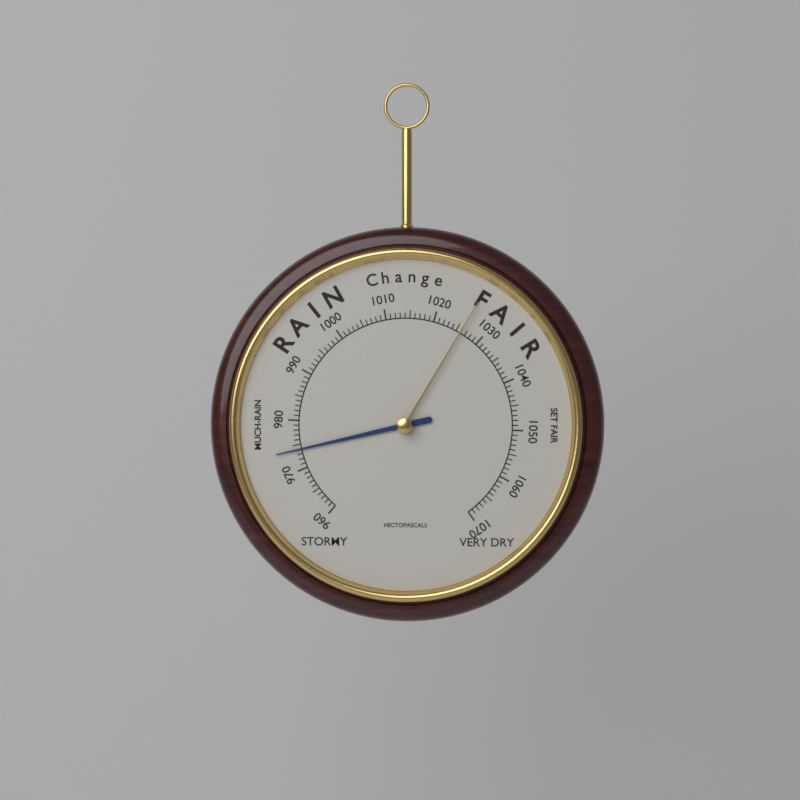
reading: 974 hPa
